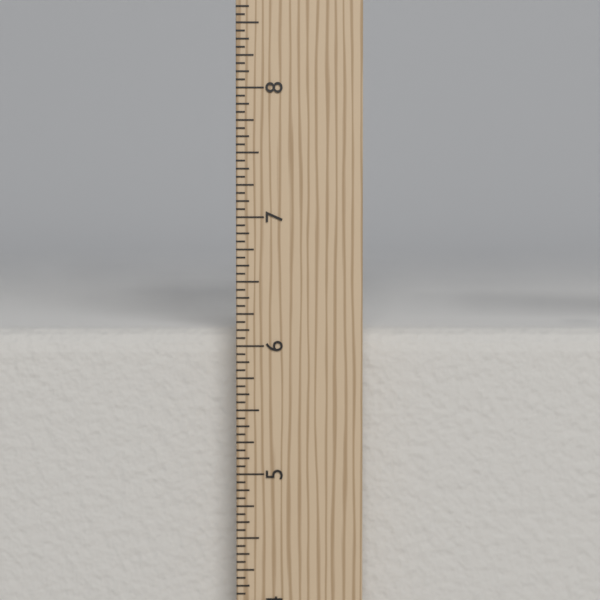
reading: 6.1250 in
